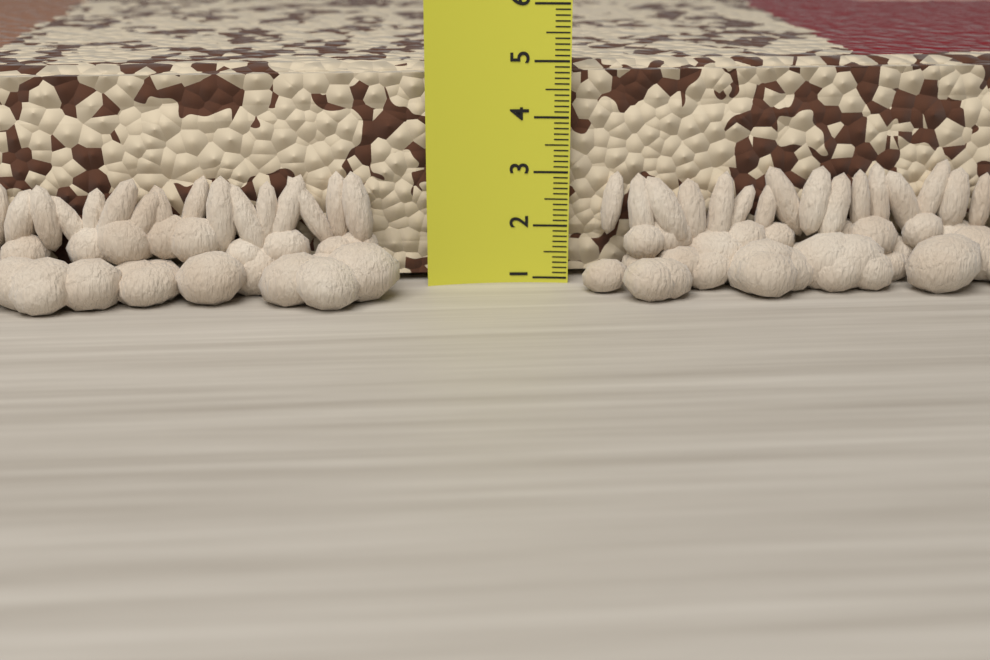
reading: 4.9 (no unit)
